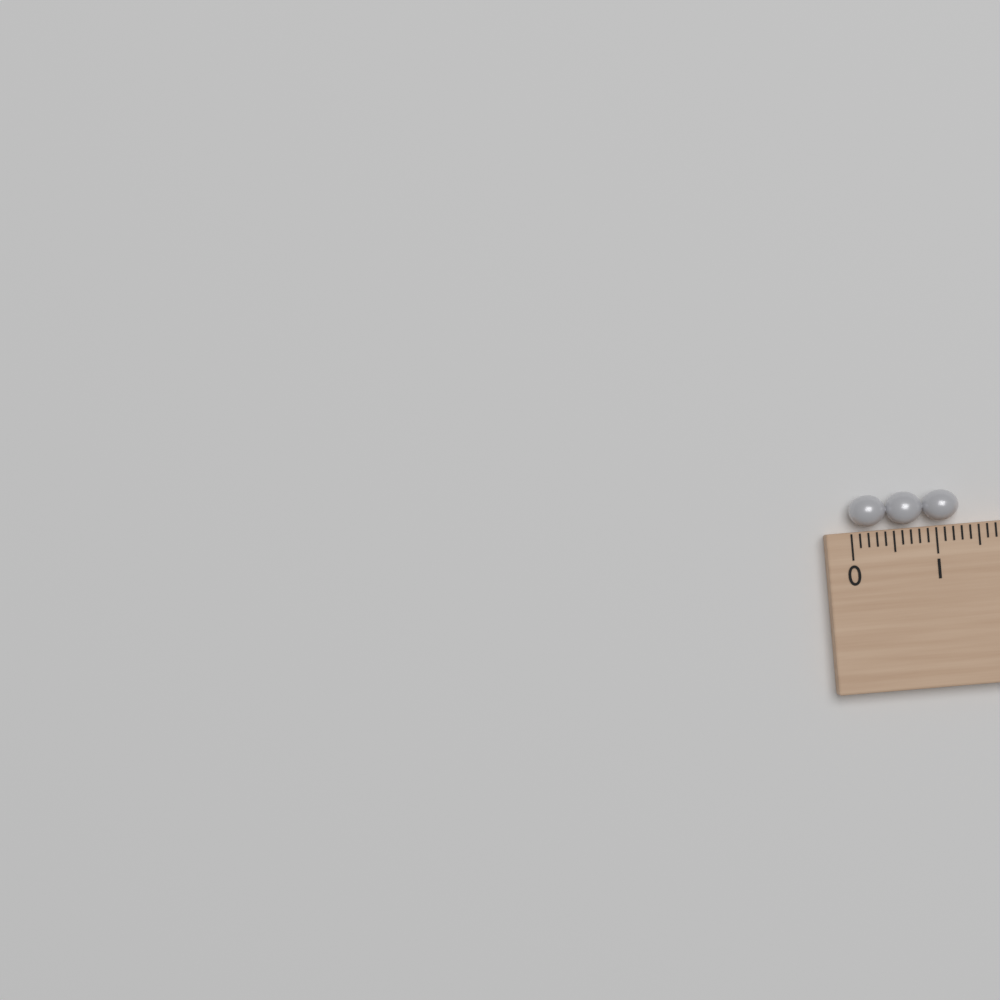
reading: 1.3 (no unit)
